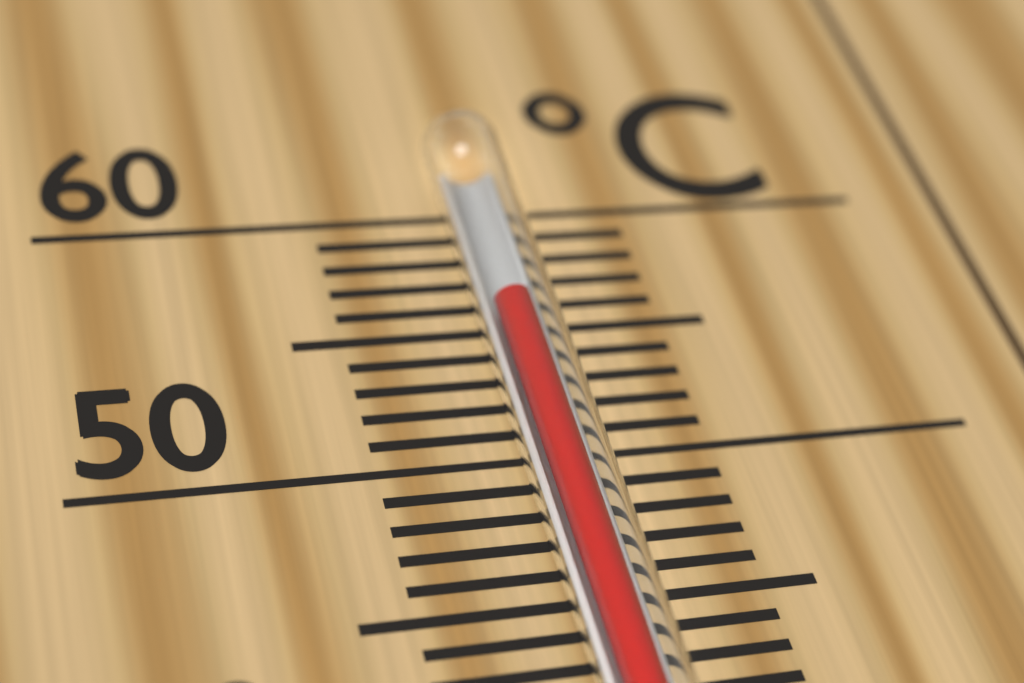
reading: 55 °C
